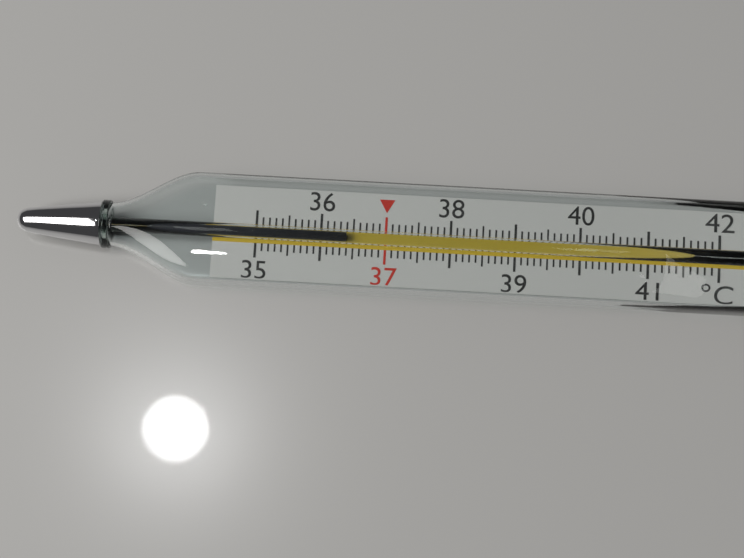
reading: 36.4 °C
